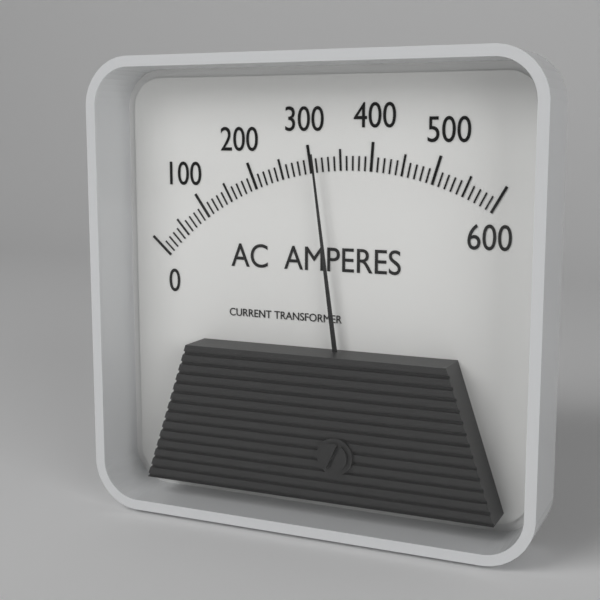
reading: 310 A
